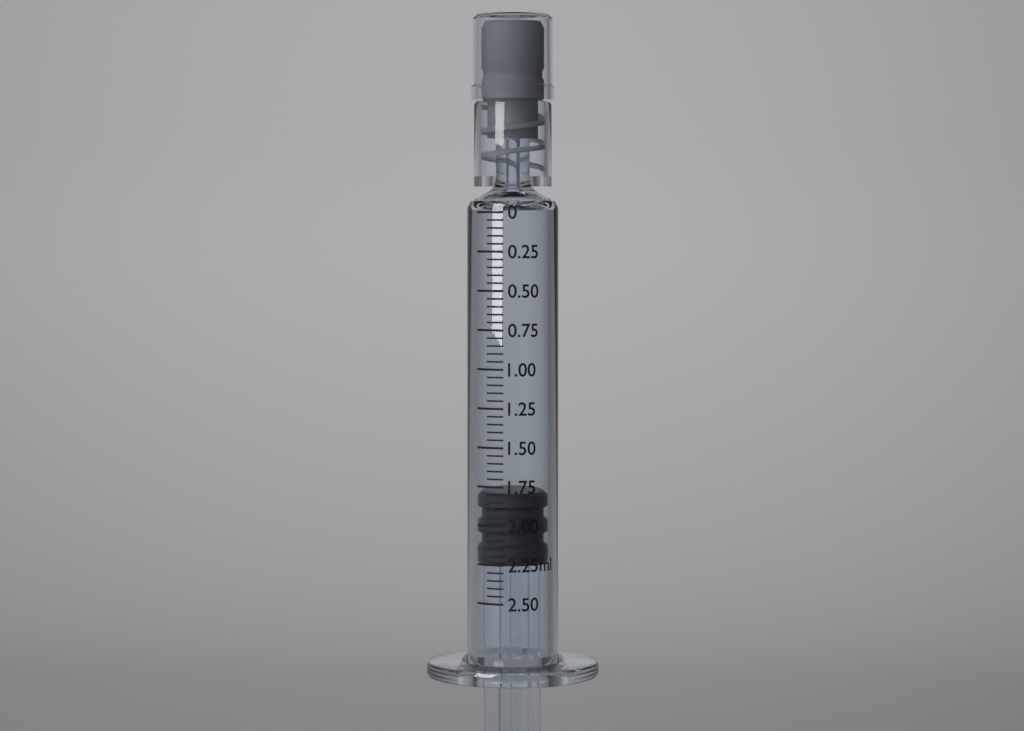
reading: 1.80 ml
